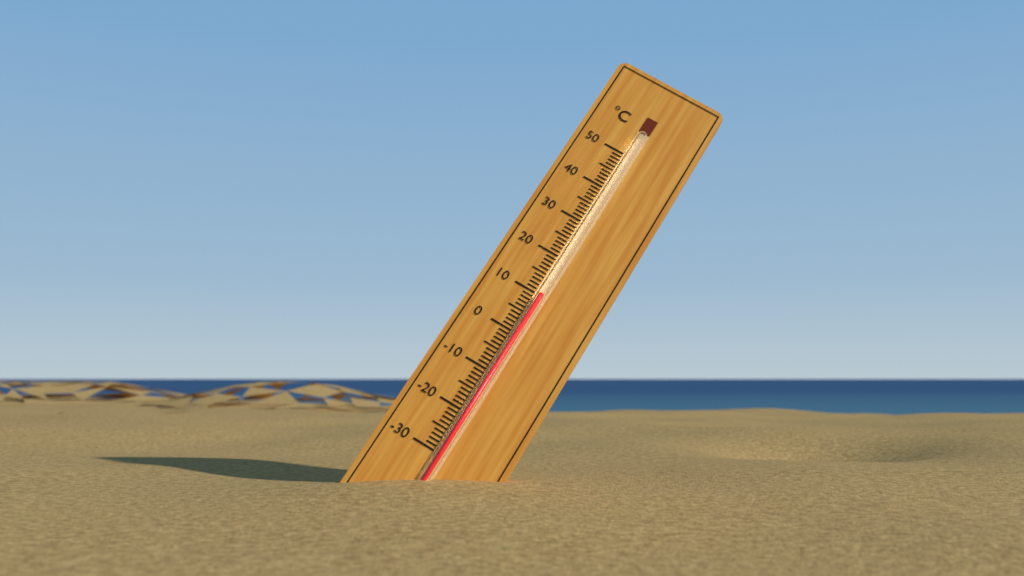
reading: 10 °C
